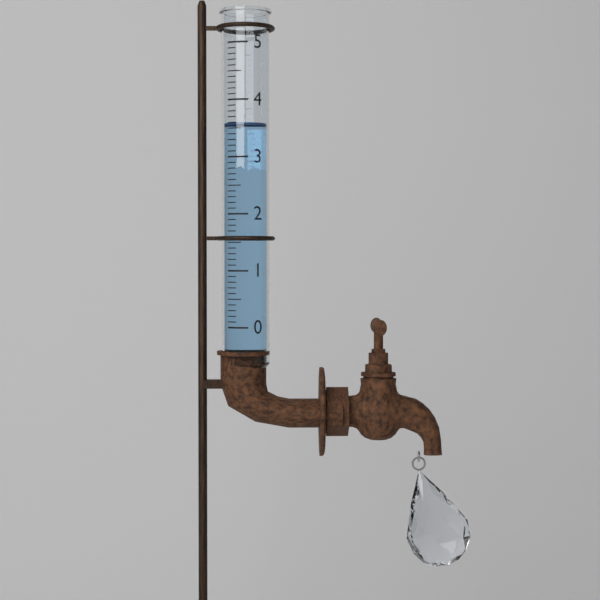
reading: 3.6 (no unit)
